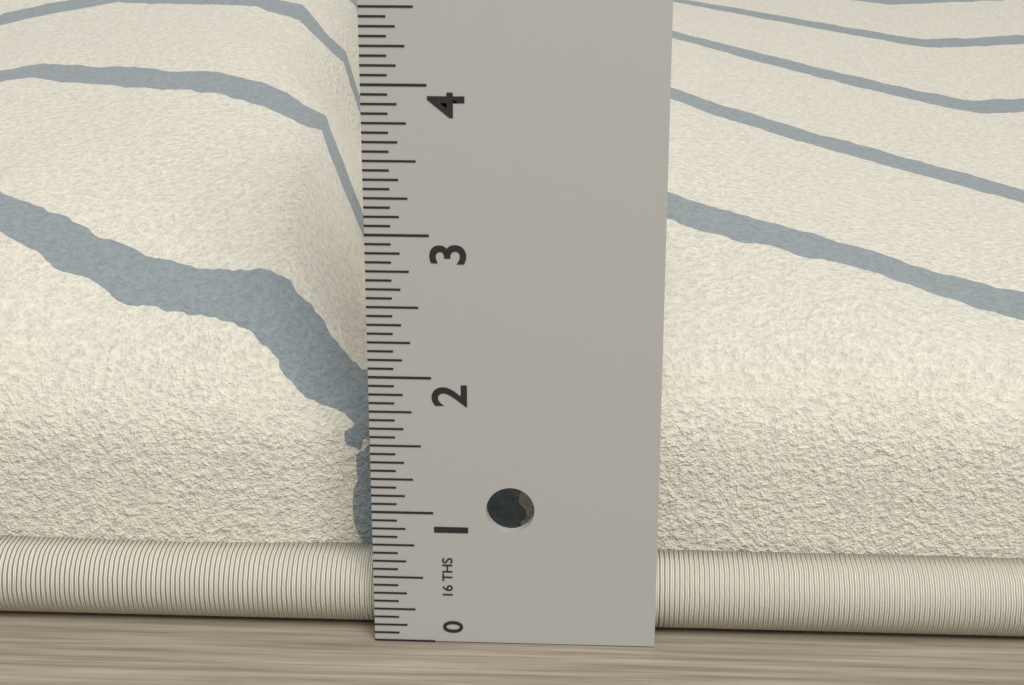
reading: 3.7500 in
